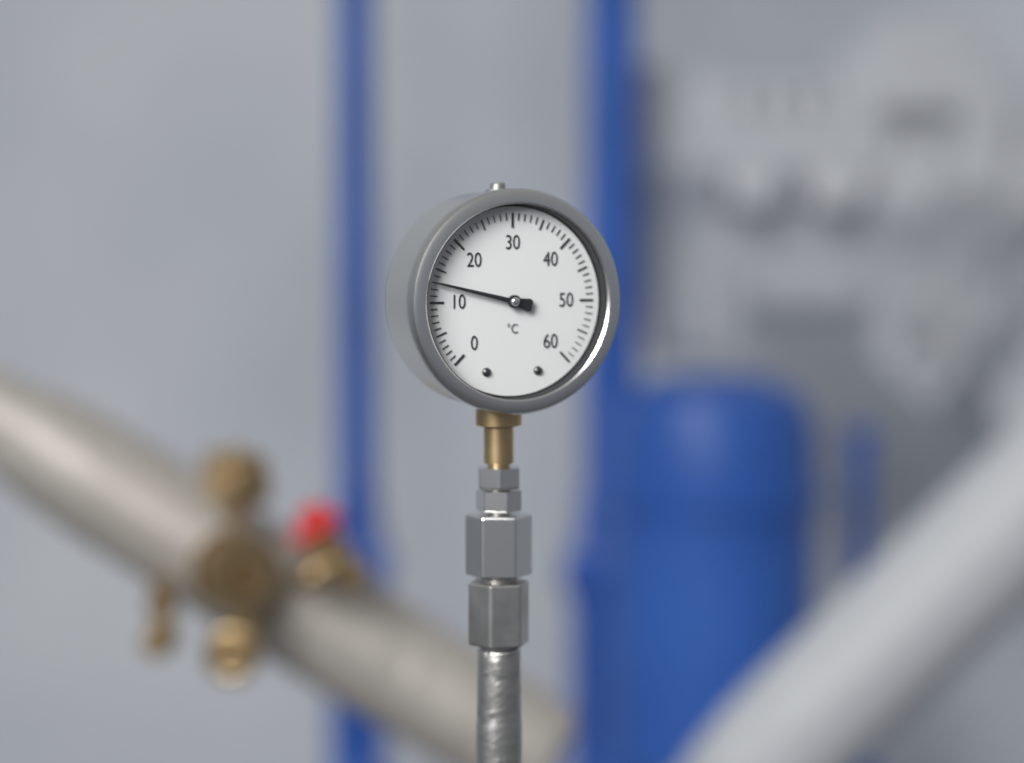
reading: 13 °C
